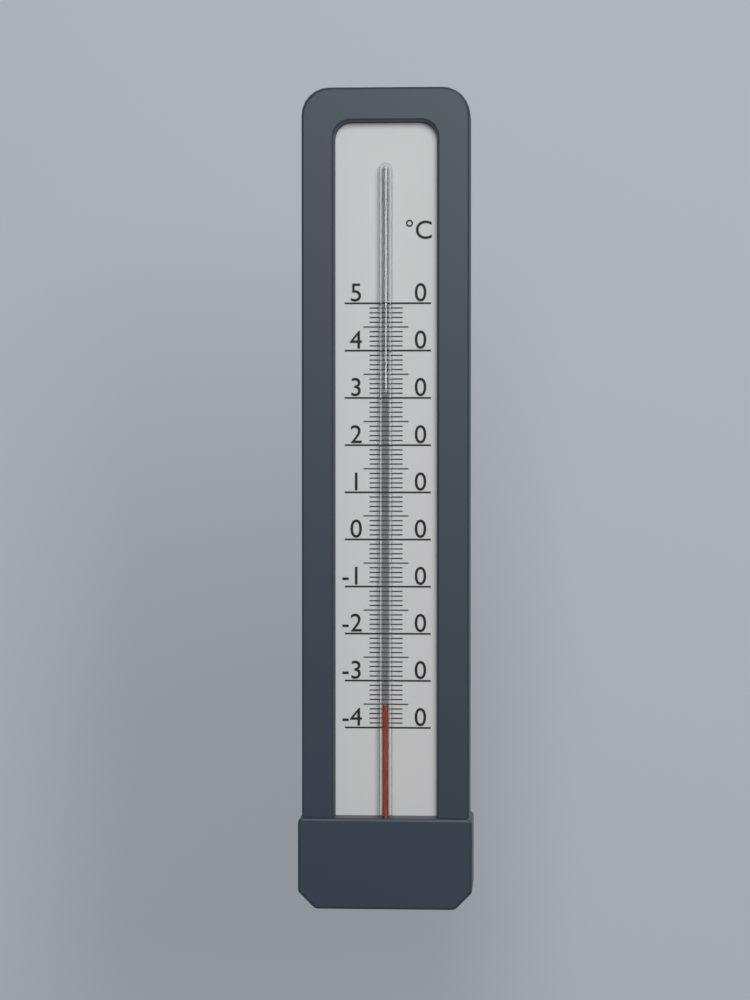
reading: -35 °C
